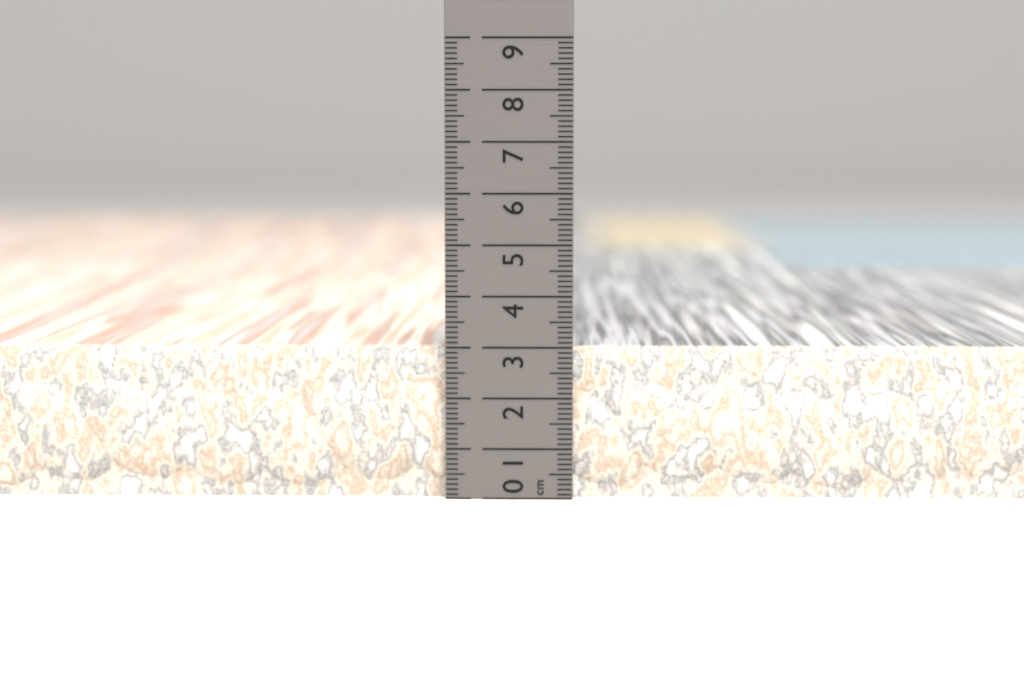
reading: 3.0 cm
